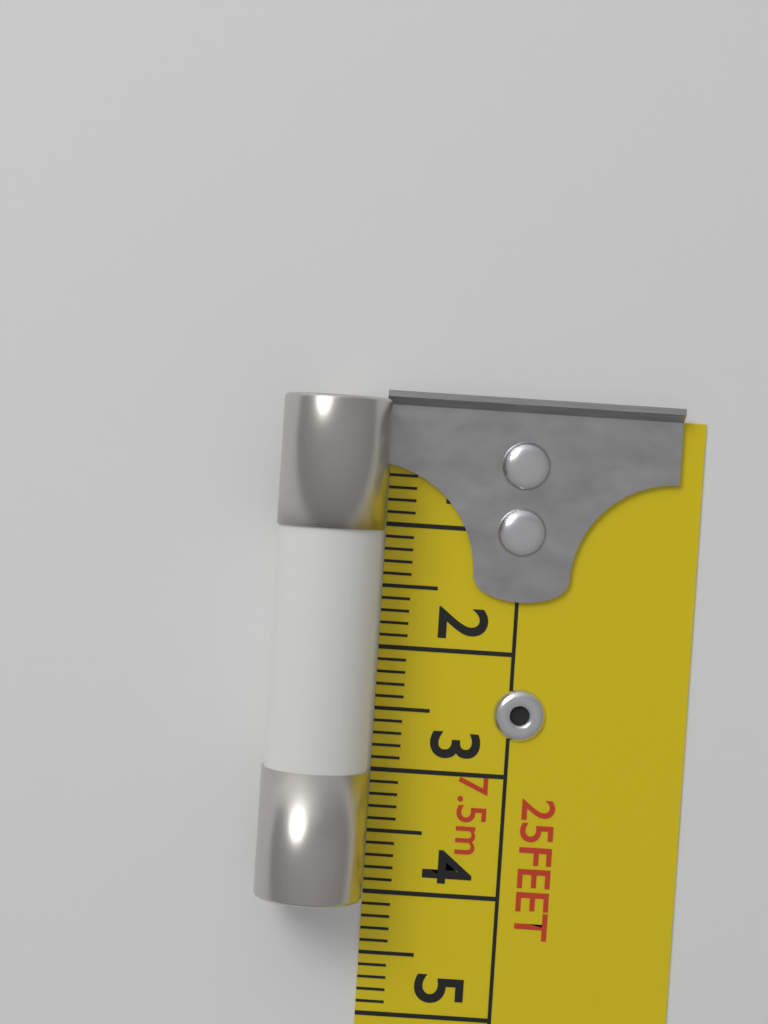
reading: 4.0 cm
